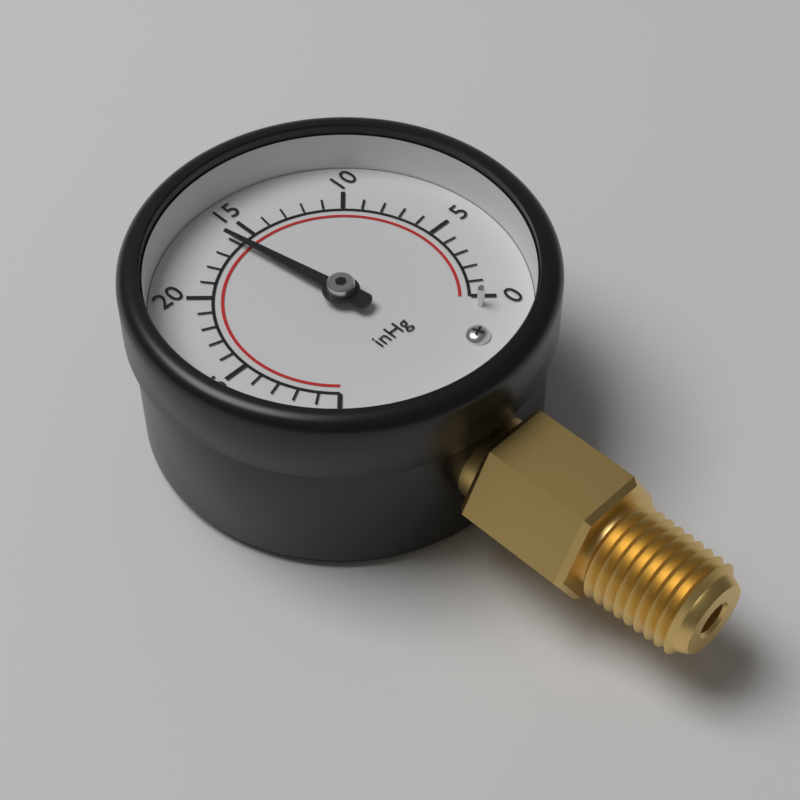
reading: 16 inHg
